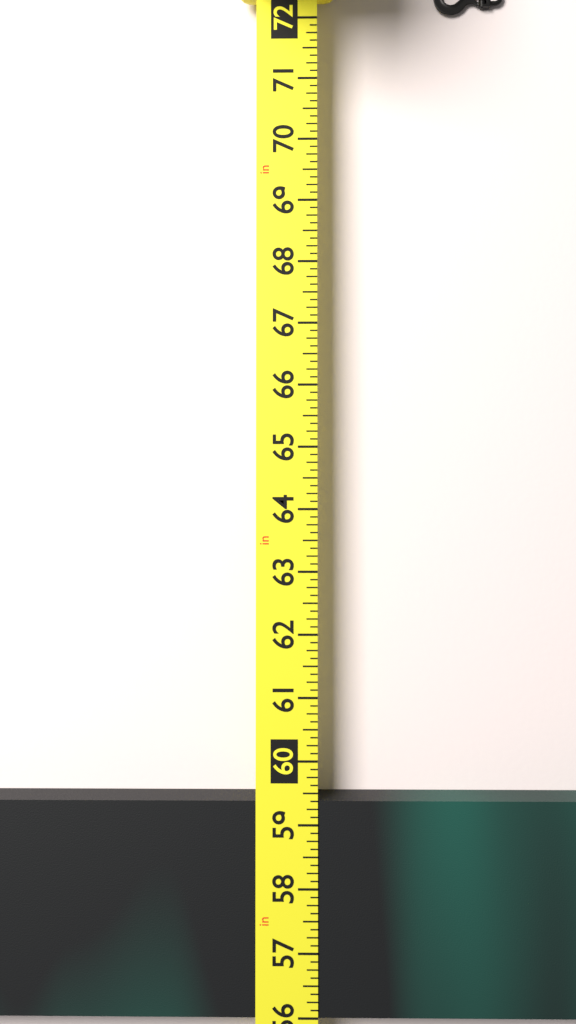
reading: 59.375 in
